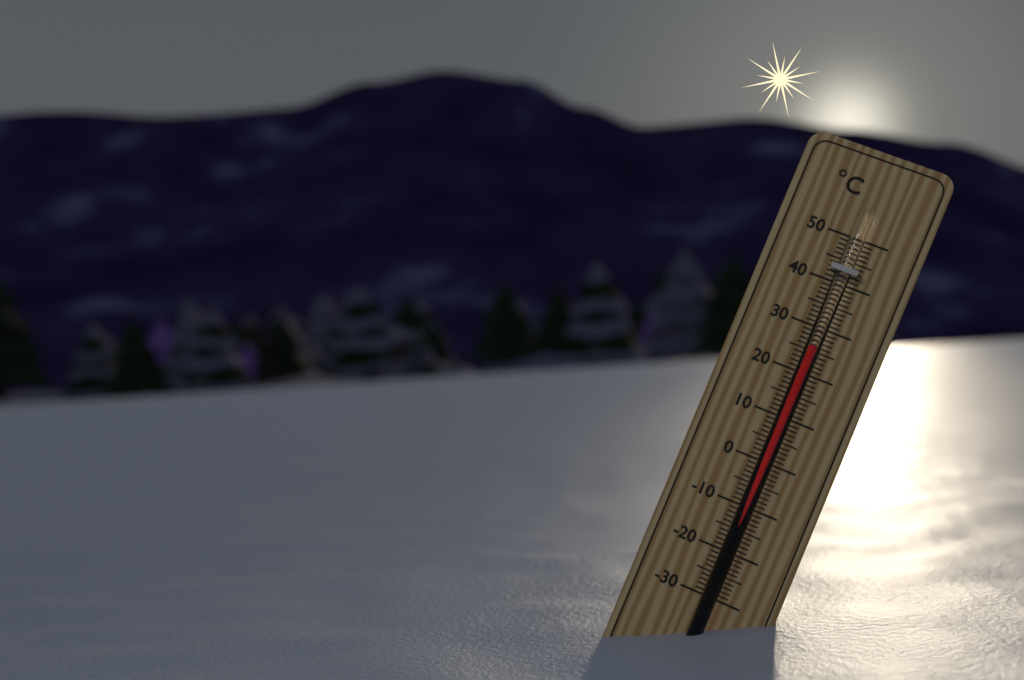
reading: 26 °C
